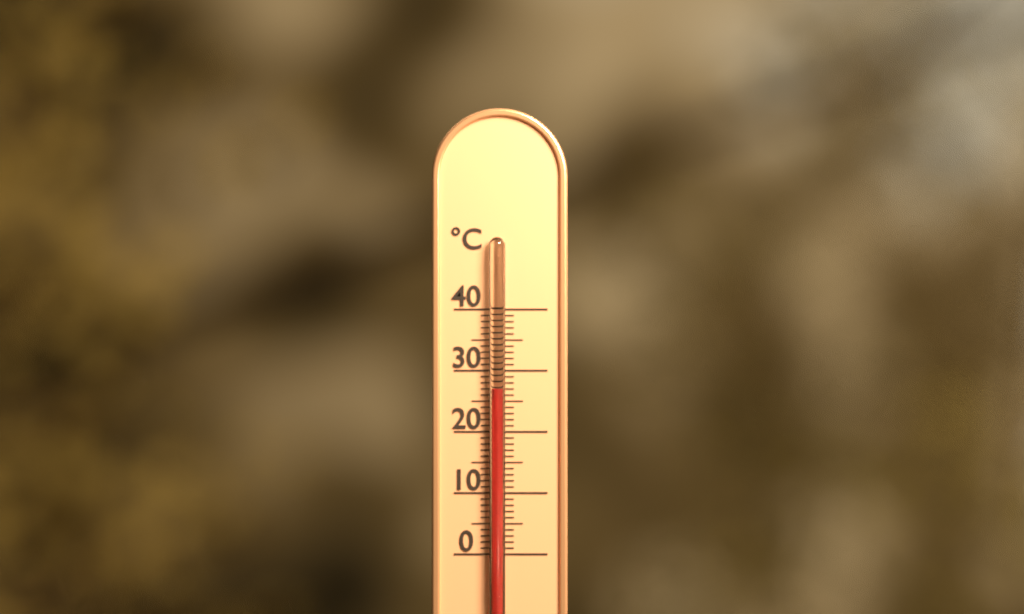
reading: 27 °C
